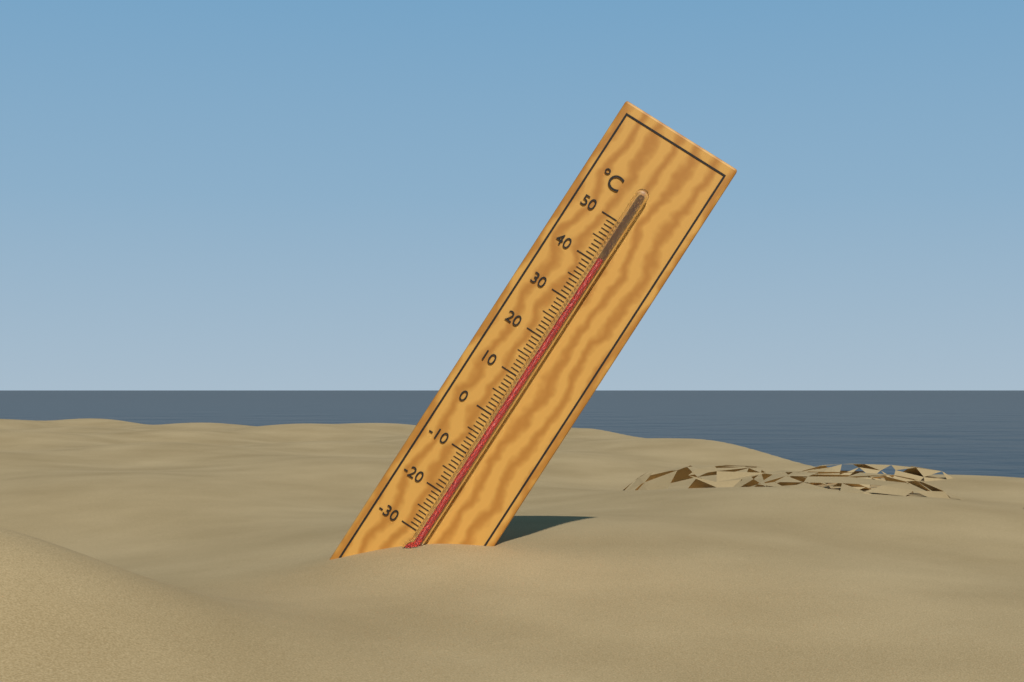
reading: 41 °C
